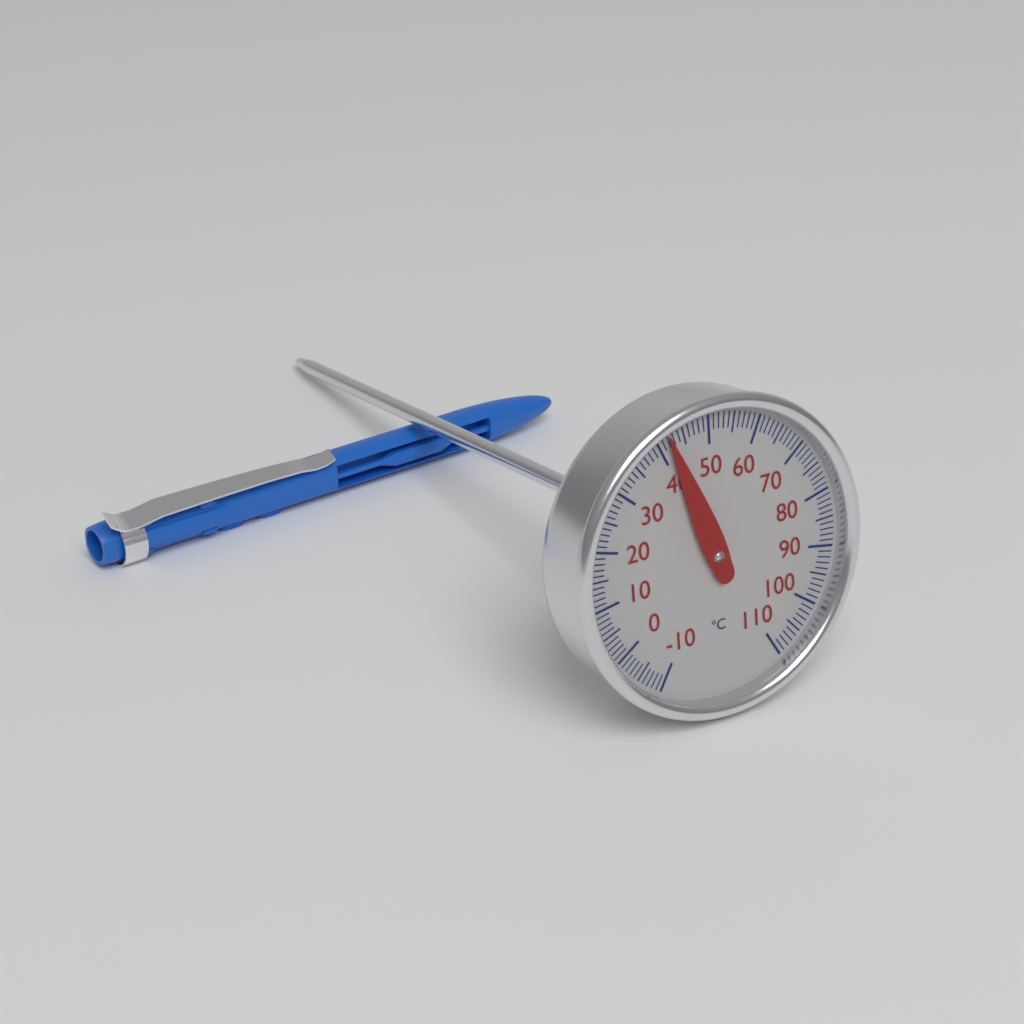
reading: 42 °C
